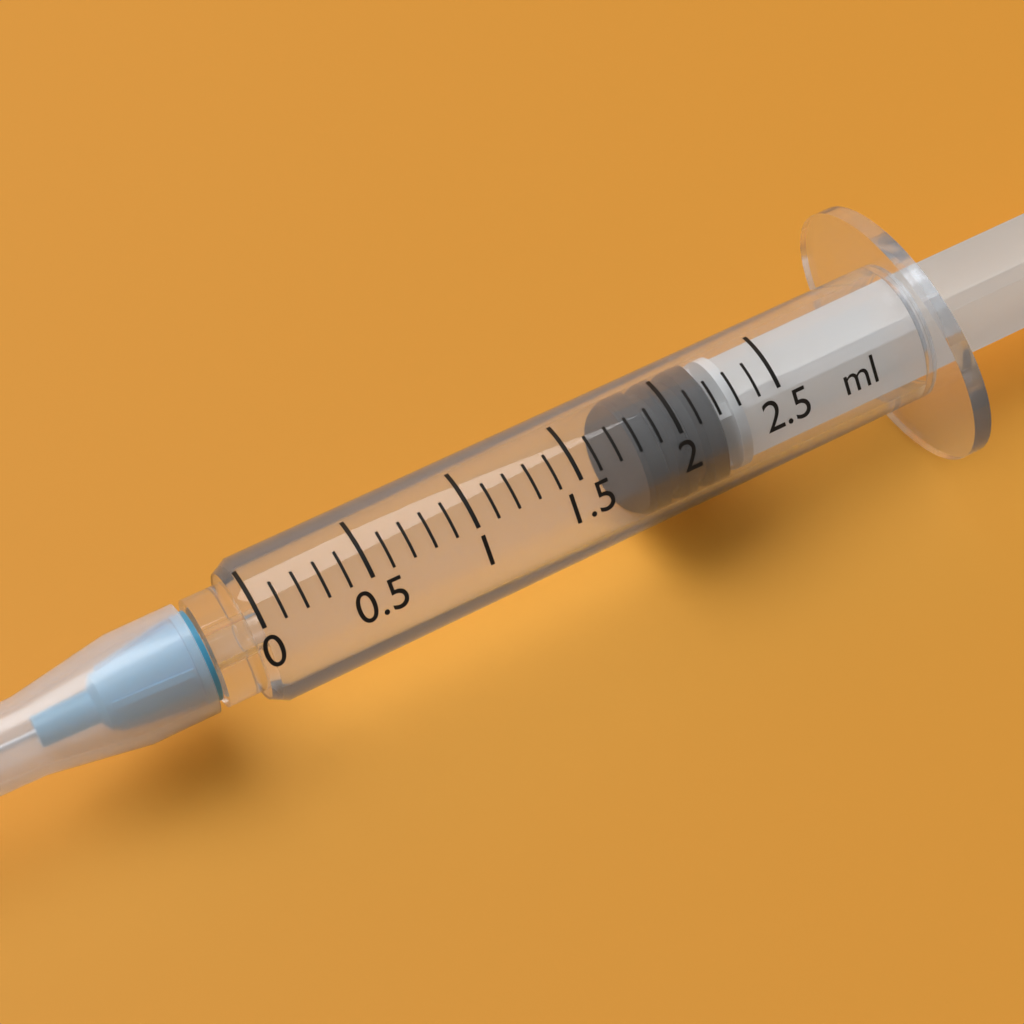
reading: 1.8 ml
